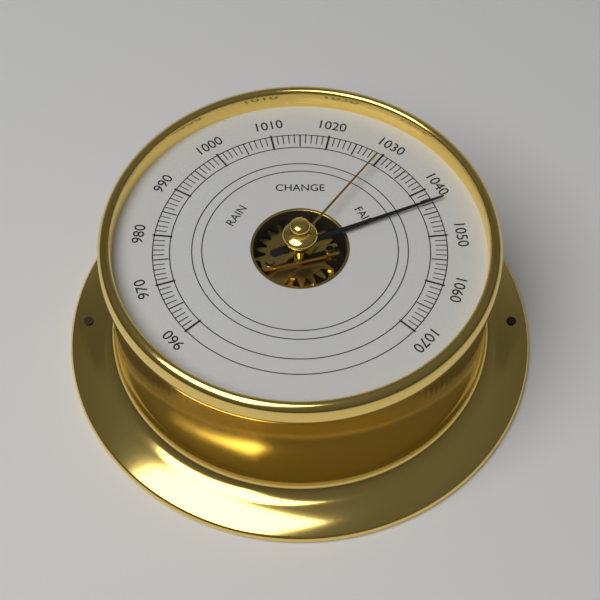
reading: 1043 (no unit)
